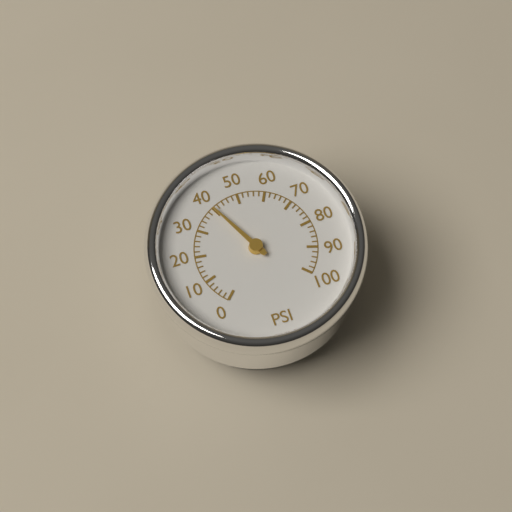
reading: 40 psi
